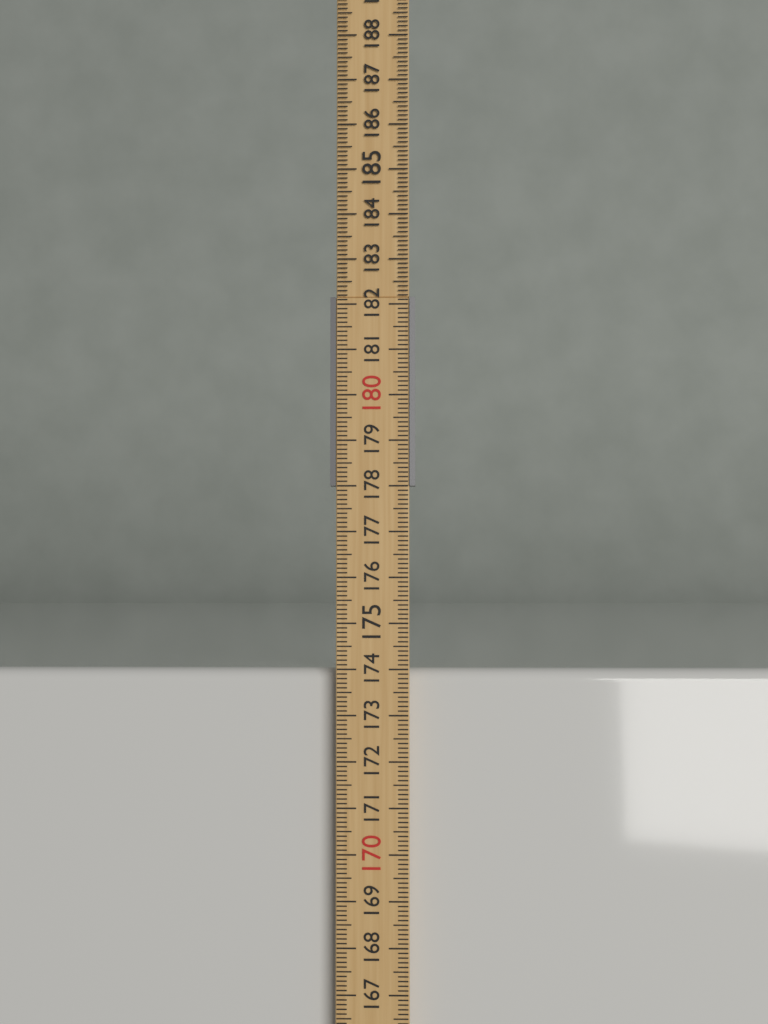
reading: 174.0 cm
